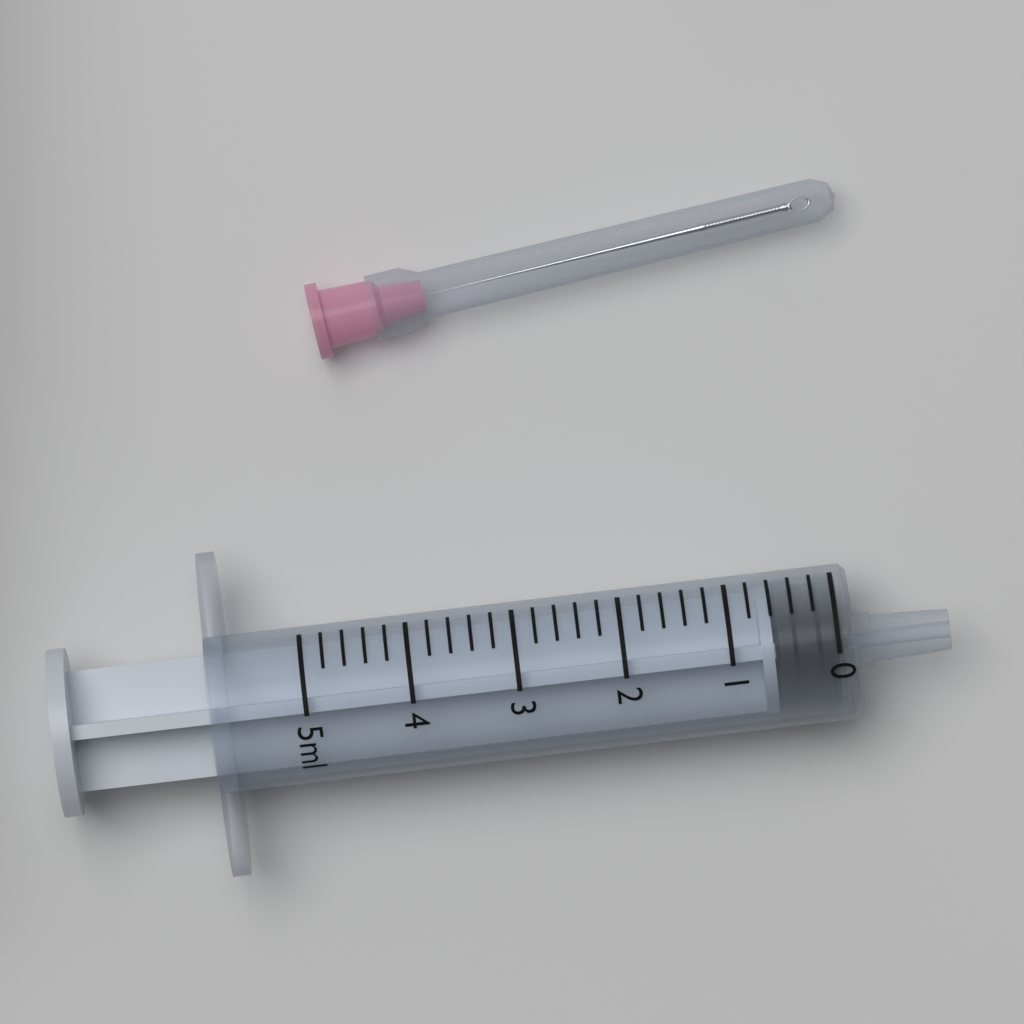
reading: 0.0 ml
